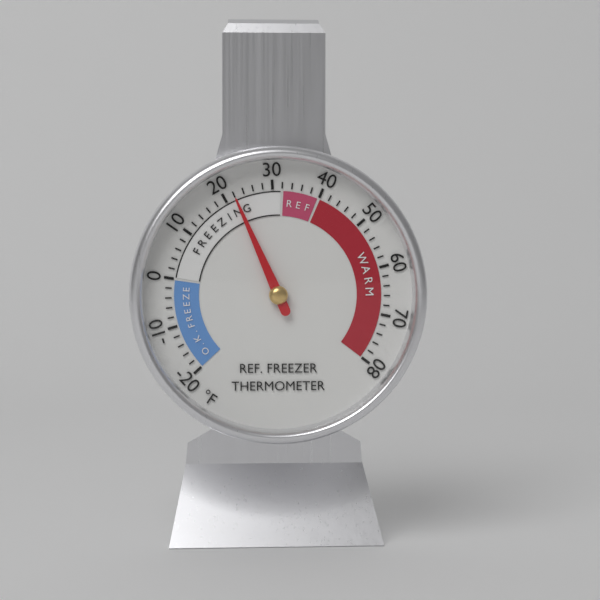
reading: 22 °F
